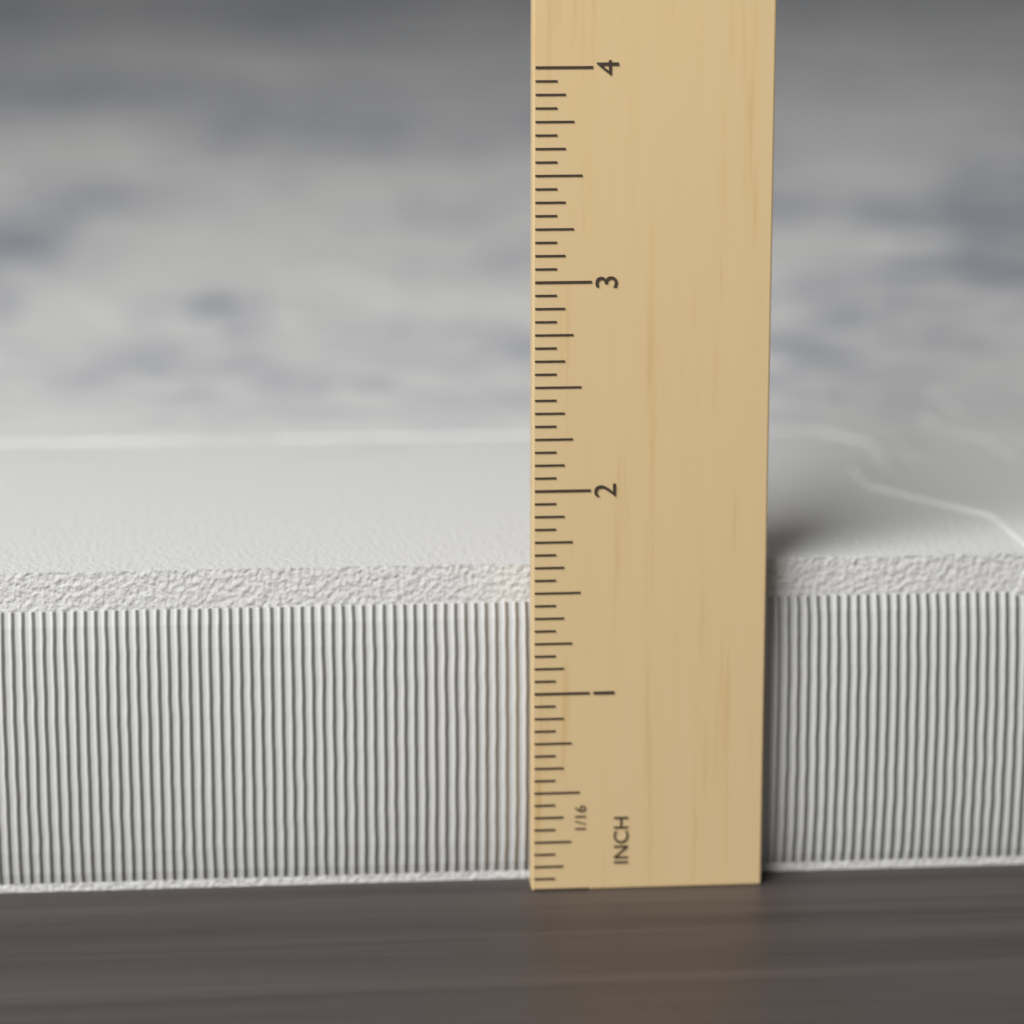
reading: 1.6250 in
